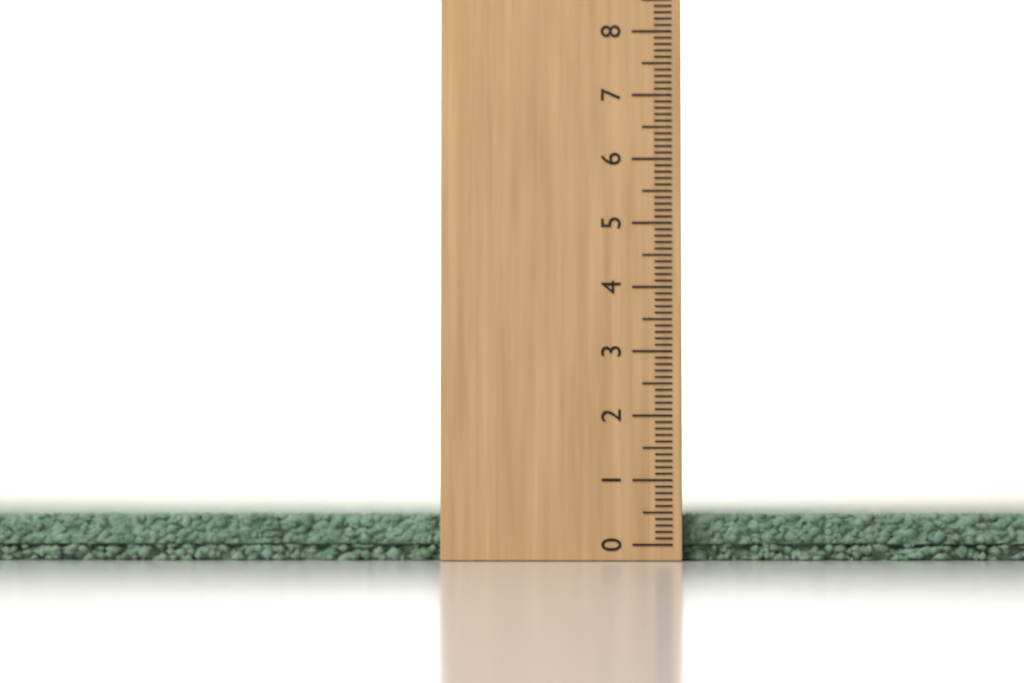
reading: 0.5 (no unit)
